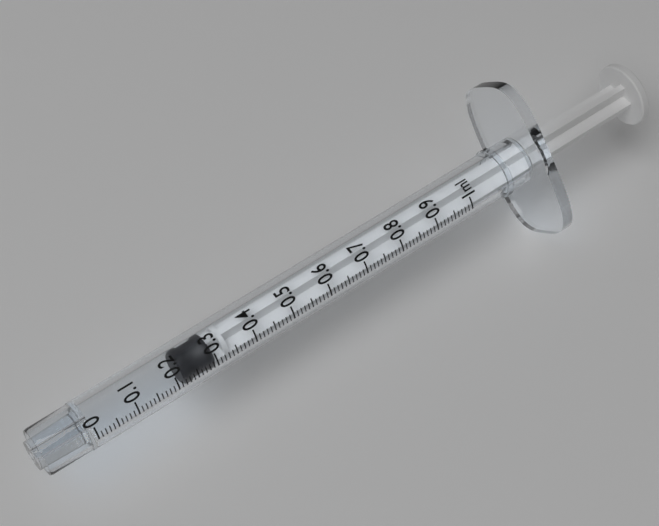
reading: 0.22 ml
